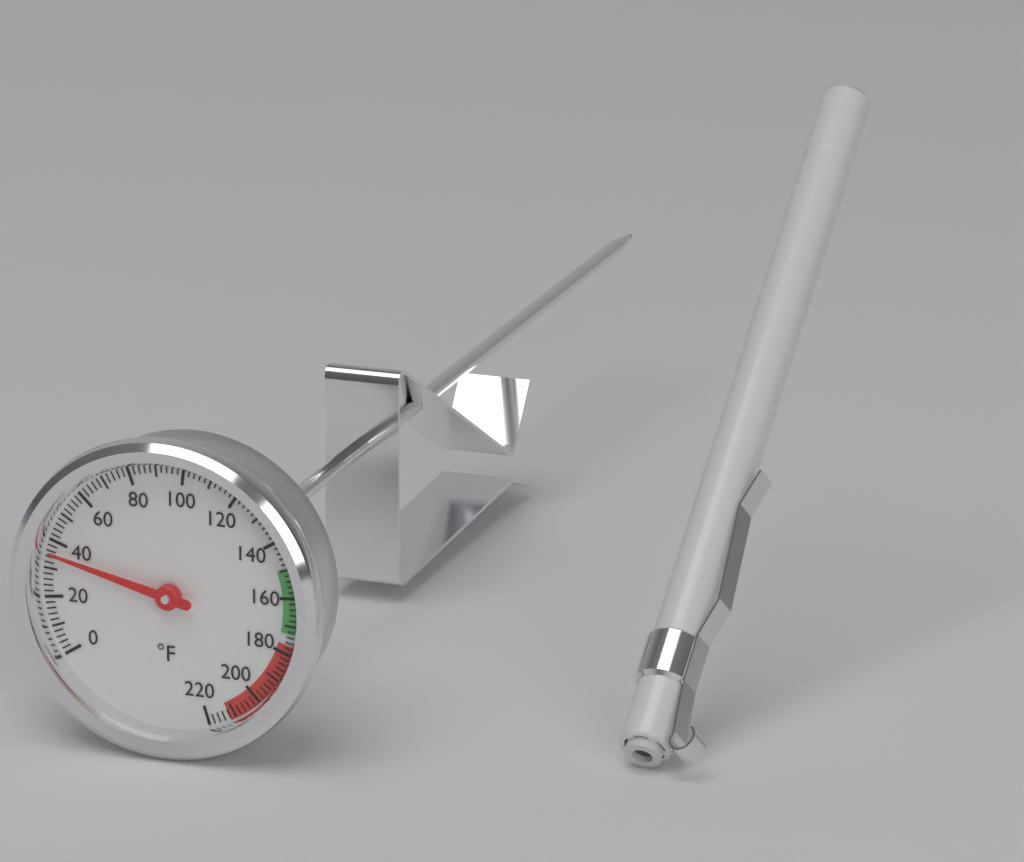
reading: 36 °F
